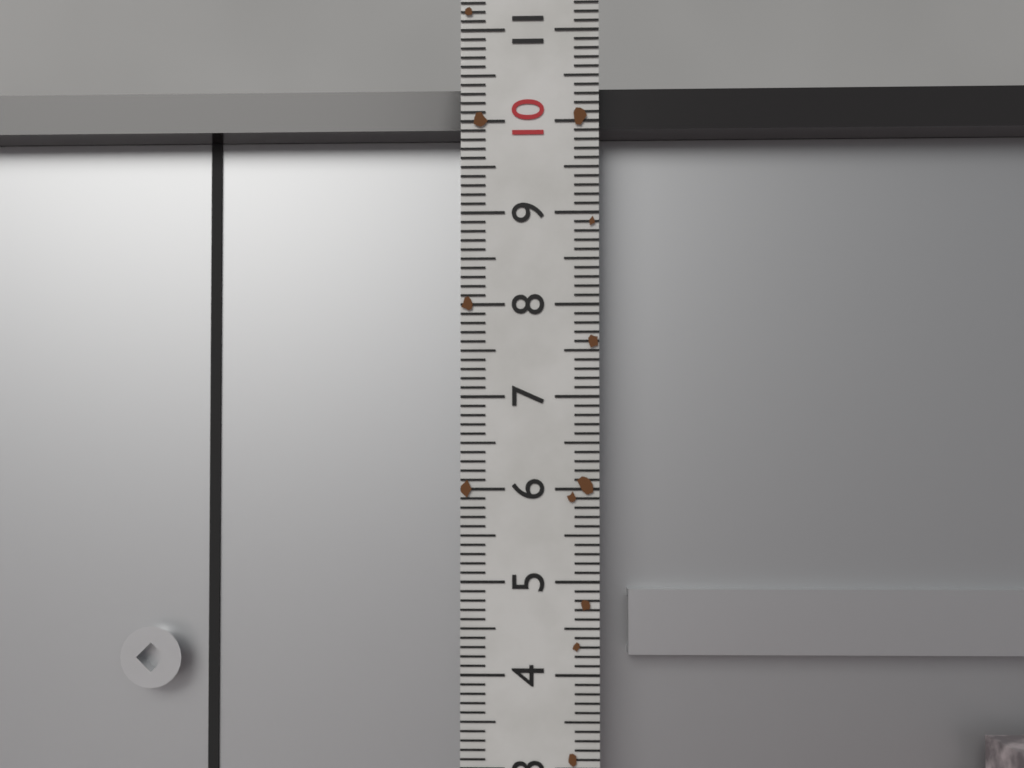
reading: 10.5 (no unit)
